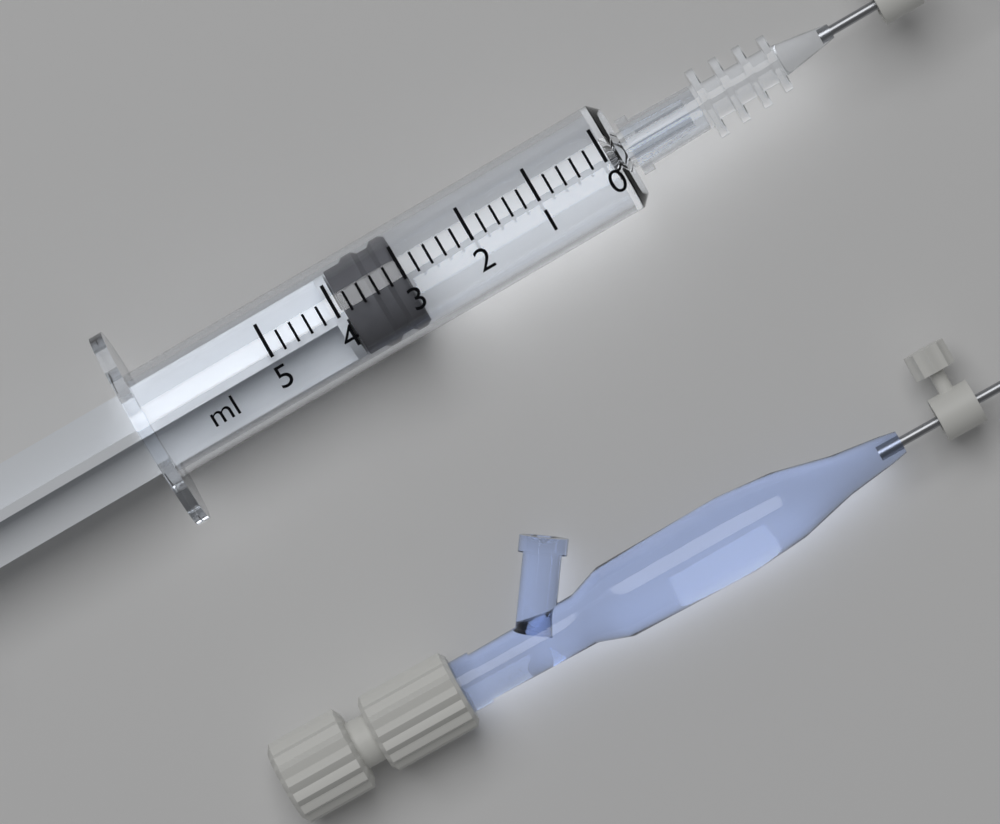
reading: 3.0 ml
